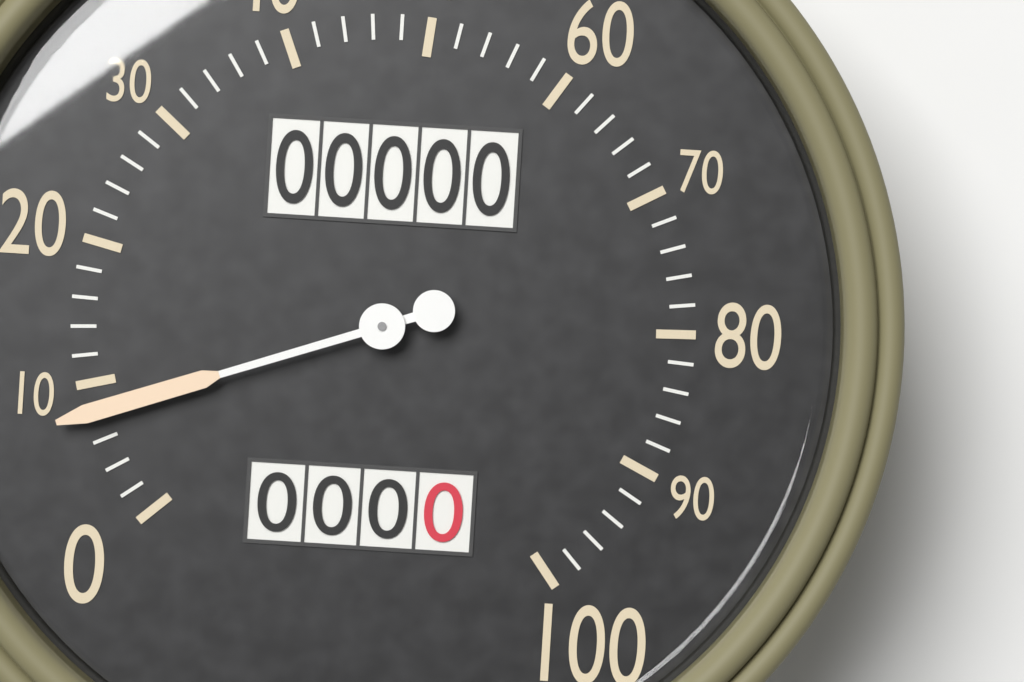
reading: 8 (no unit)
